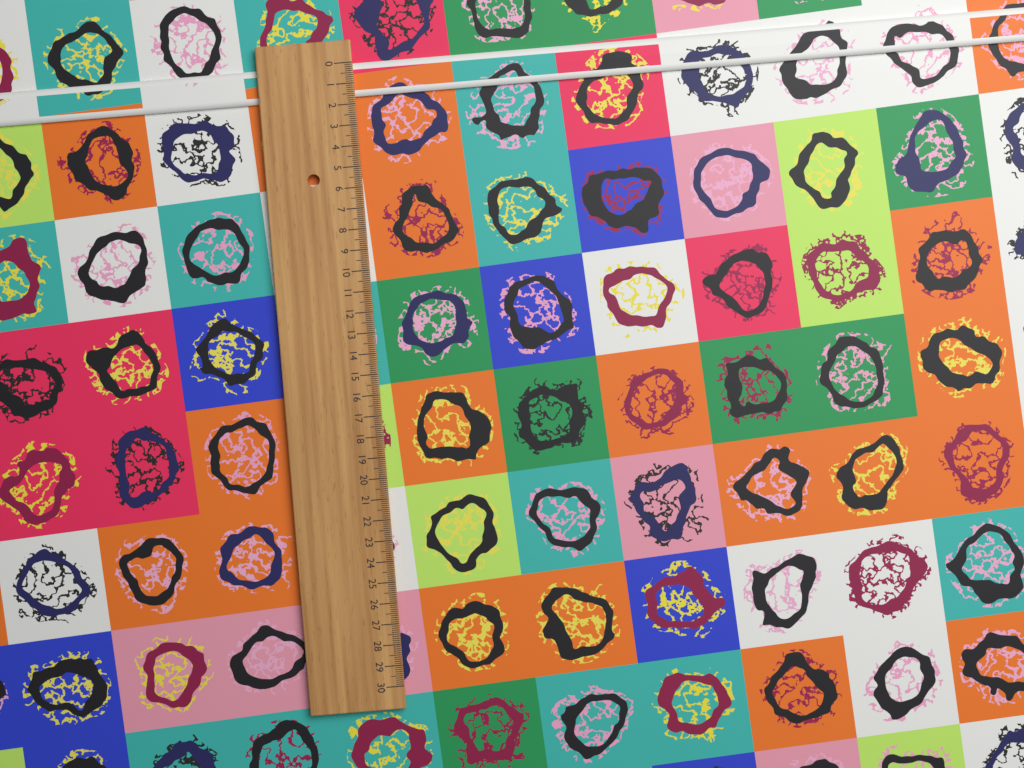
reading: 1.6 (no unit)
